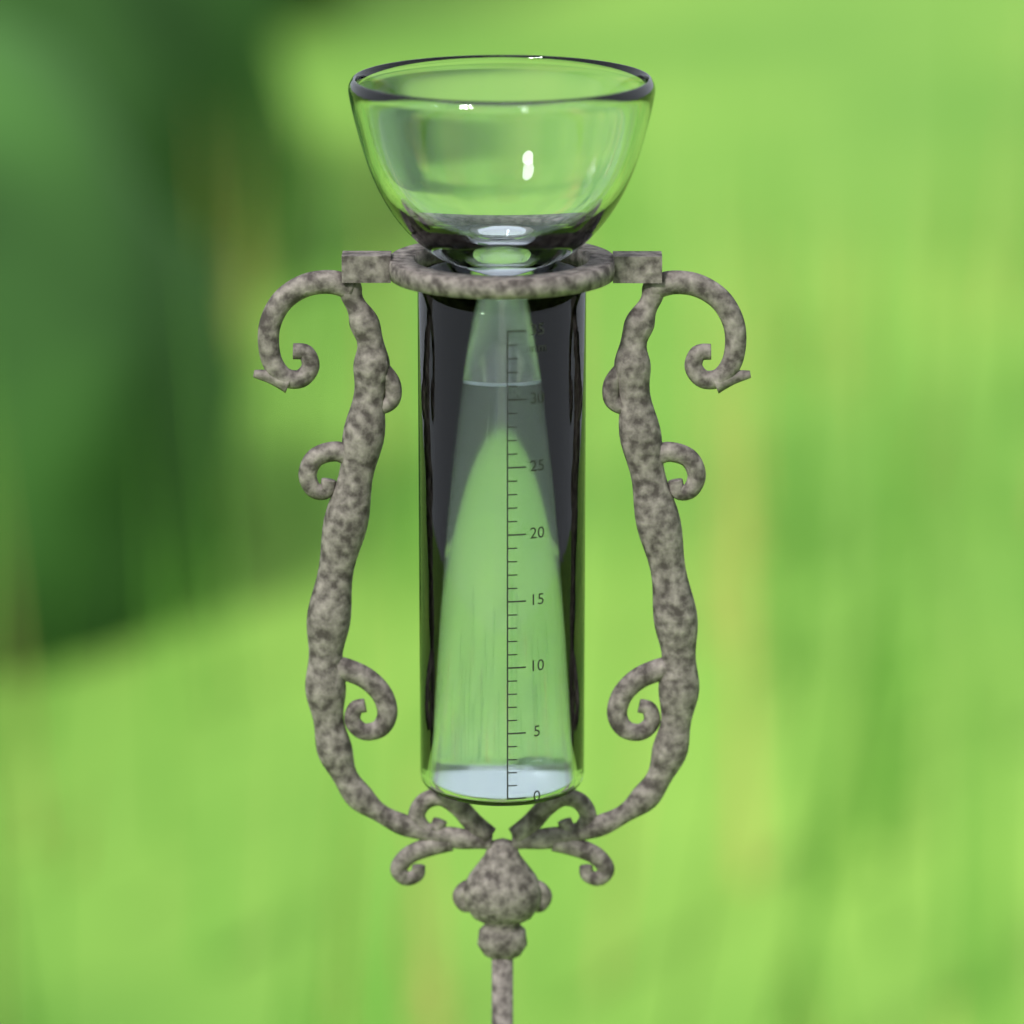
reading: 31 mm
